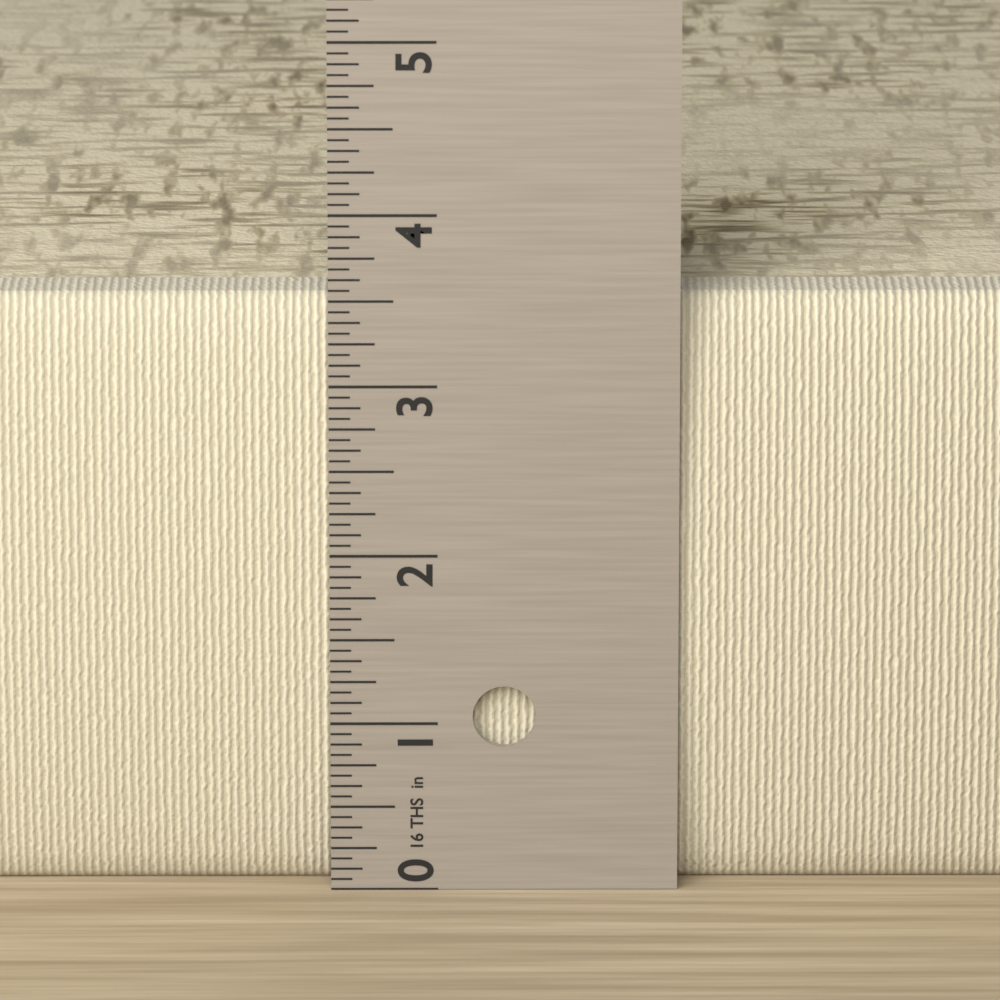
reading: 3.5000 in
